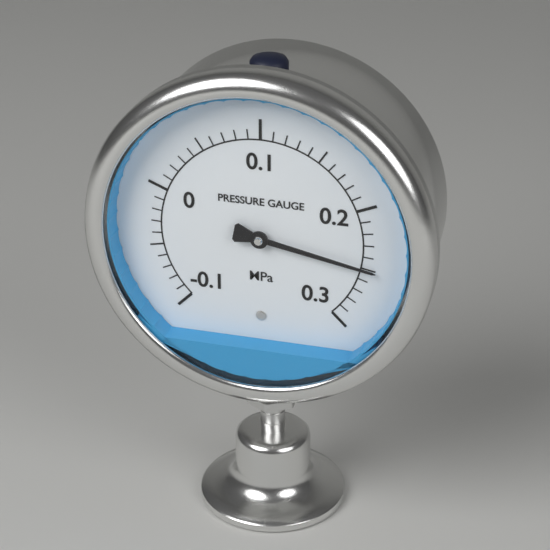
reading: 0.25 MPa
